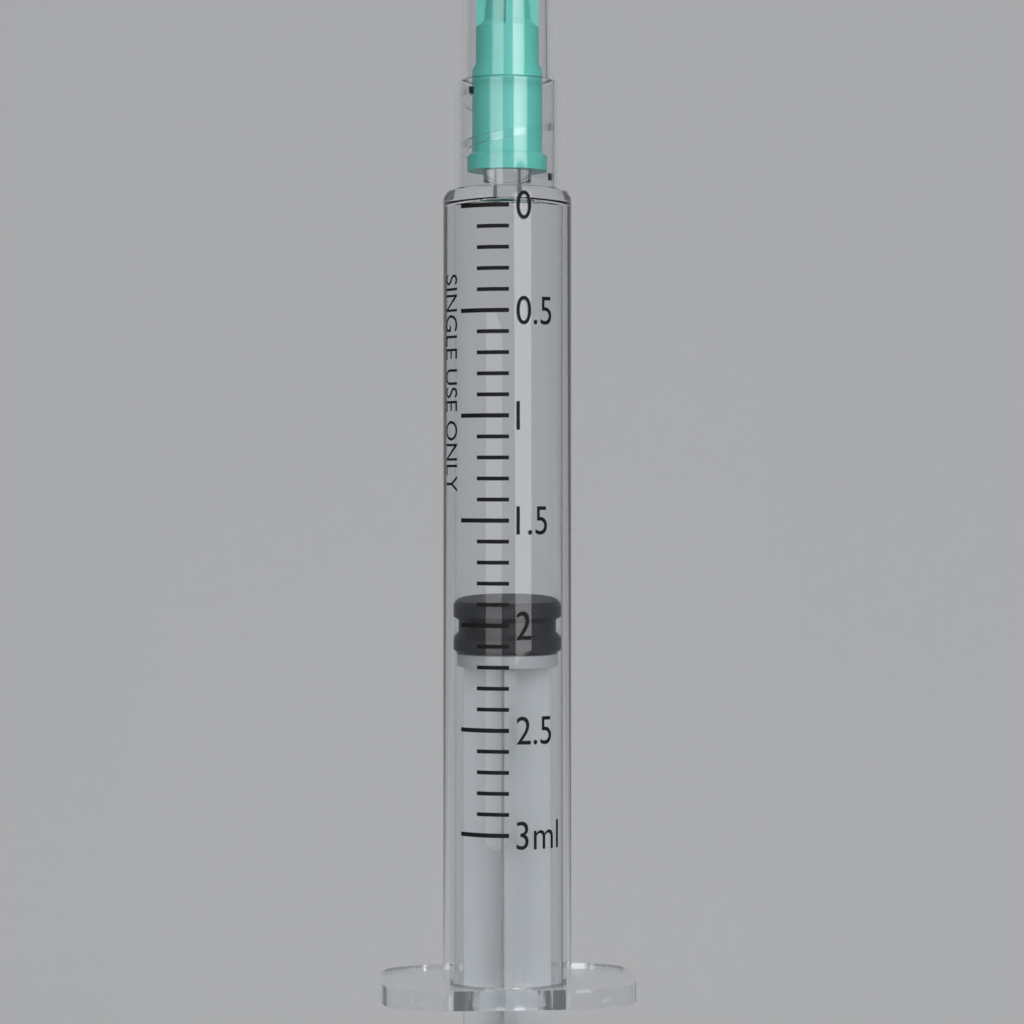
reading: 1.9 ml
